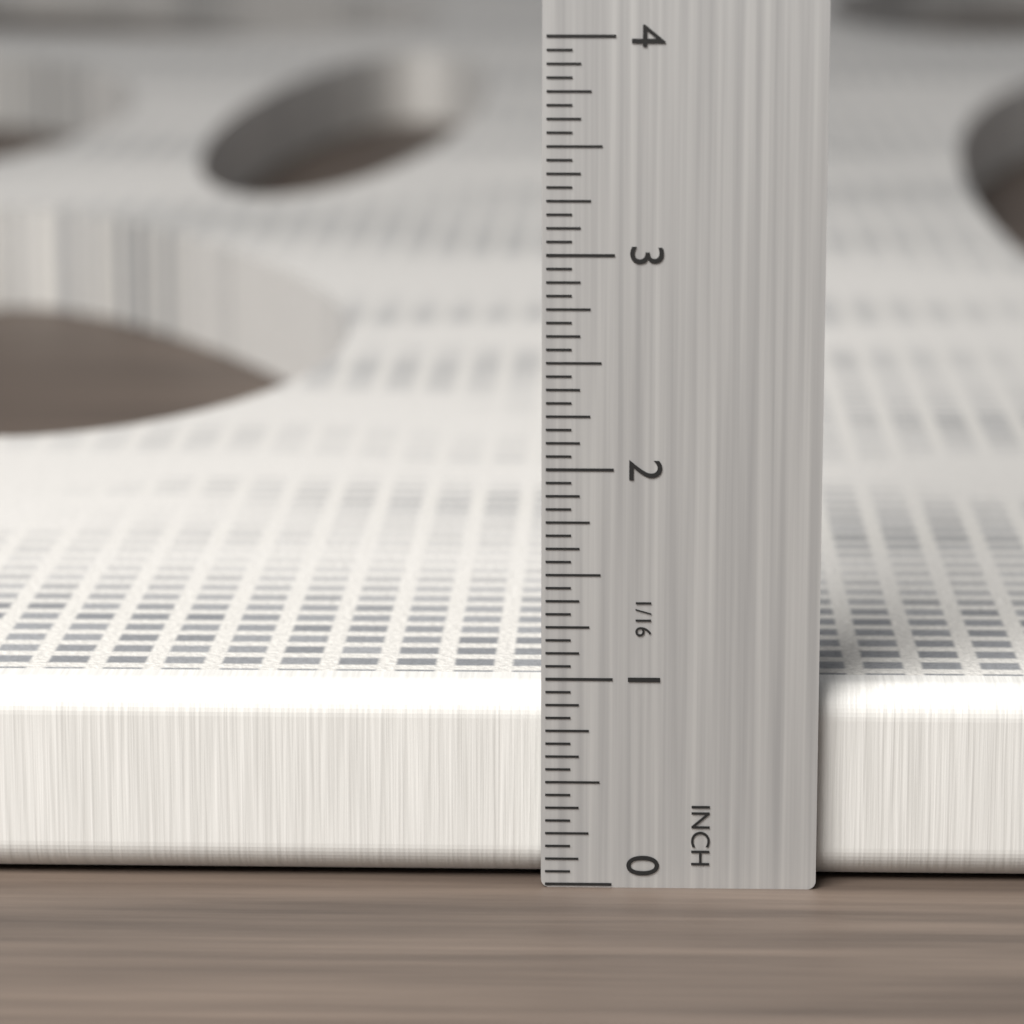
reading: 0.9375 in
